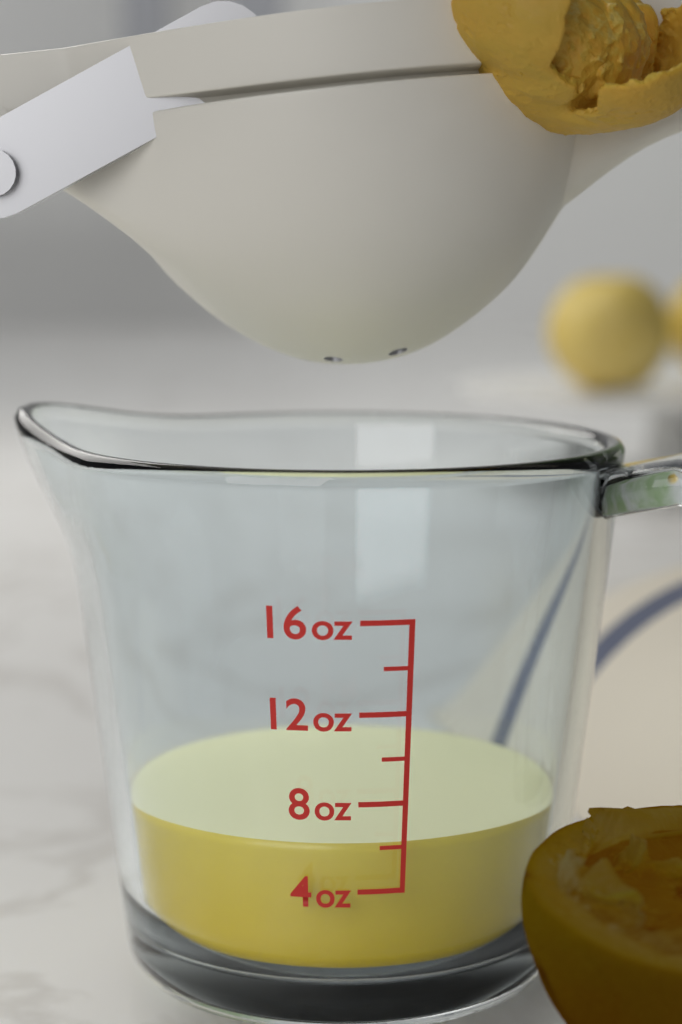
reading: 6 oz
